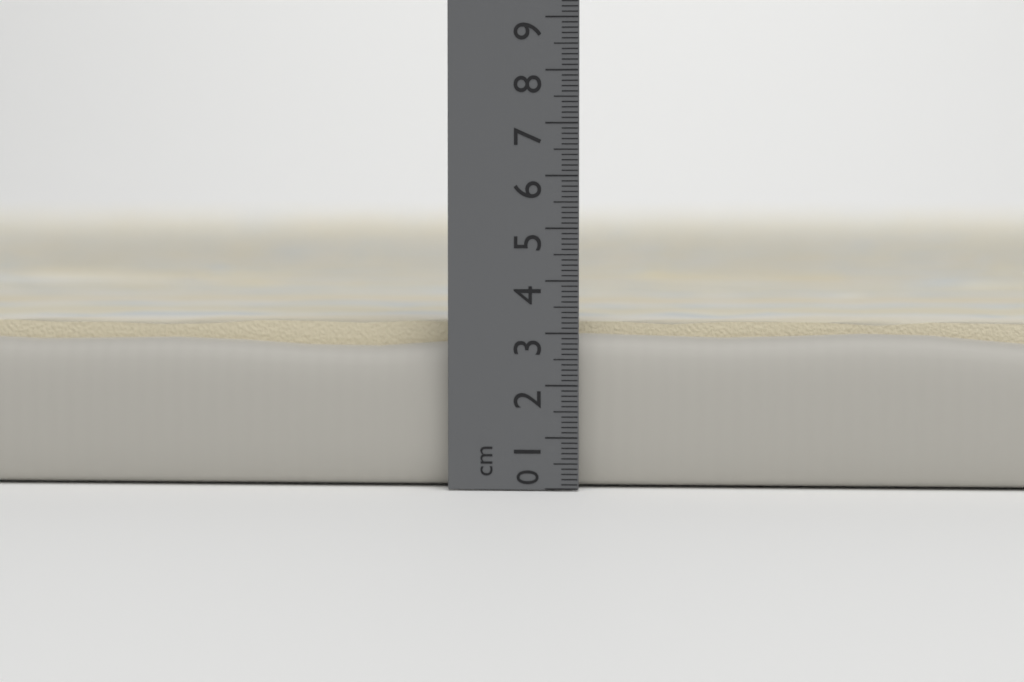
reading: 3.3 cm
